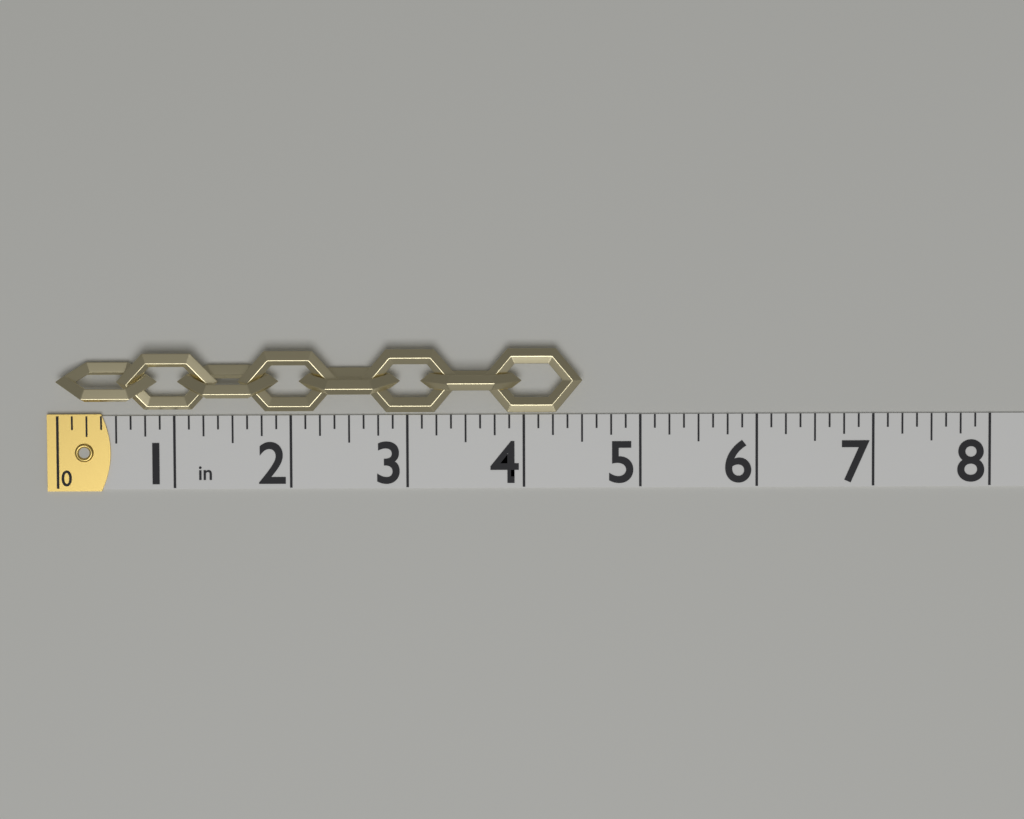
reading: 4.500 in
